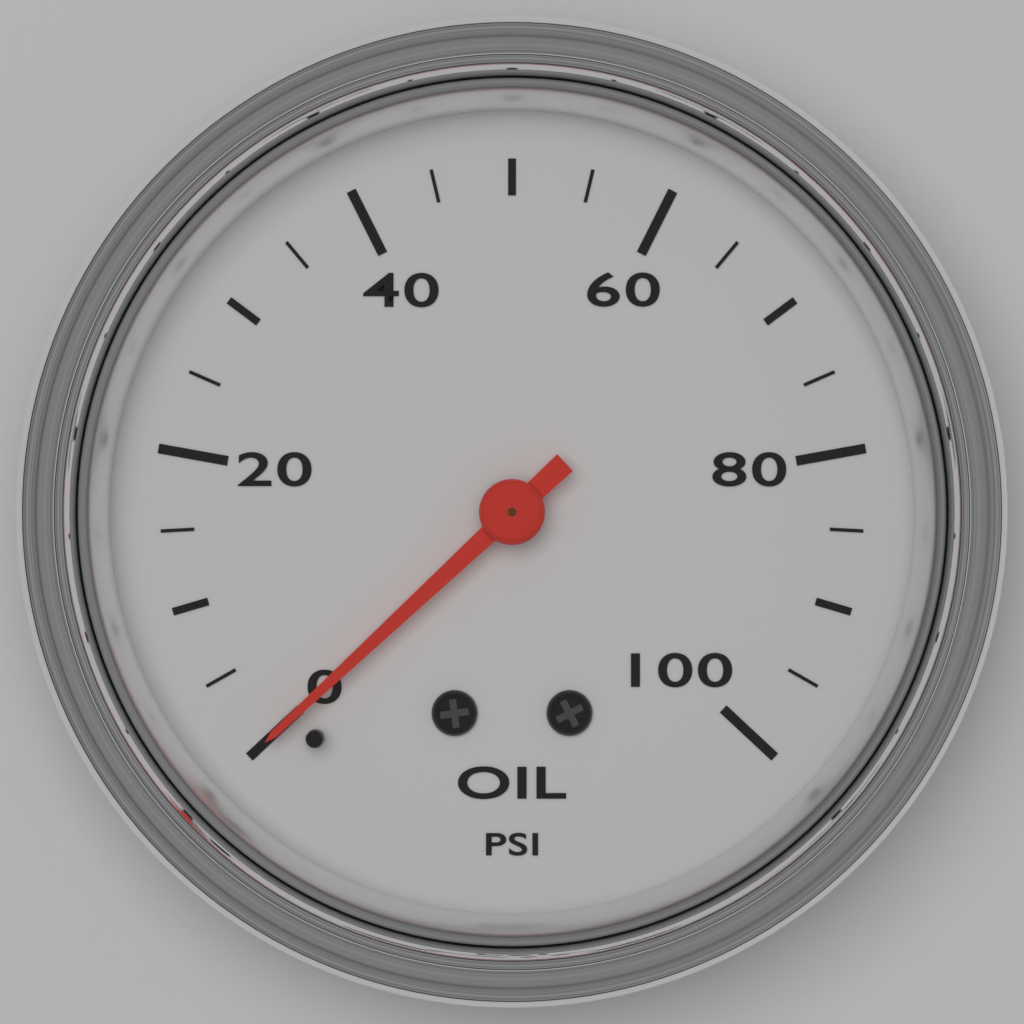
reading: 0 psi
